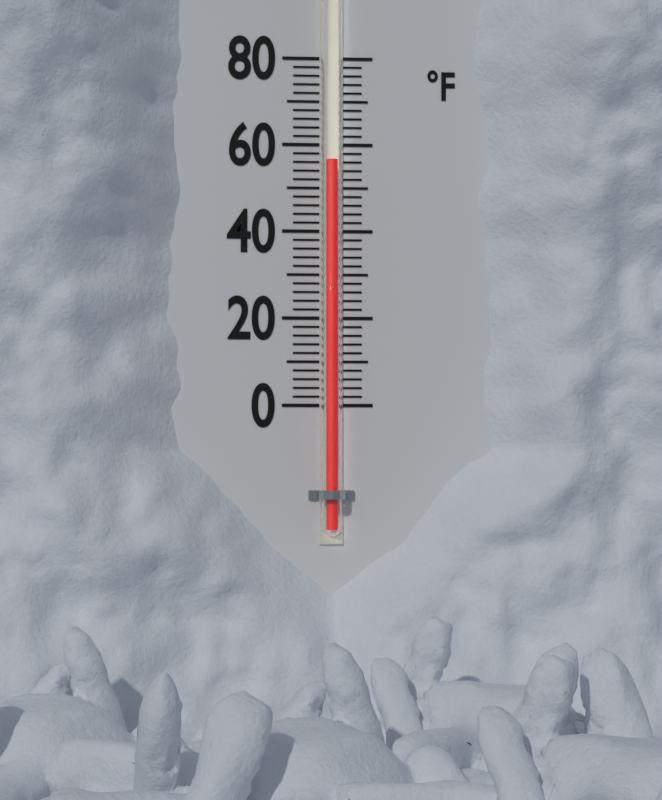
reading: 56 °F
